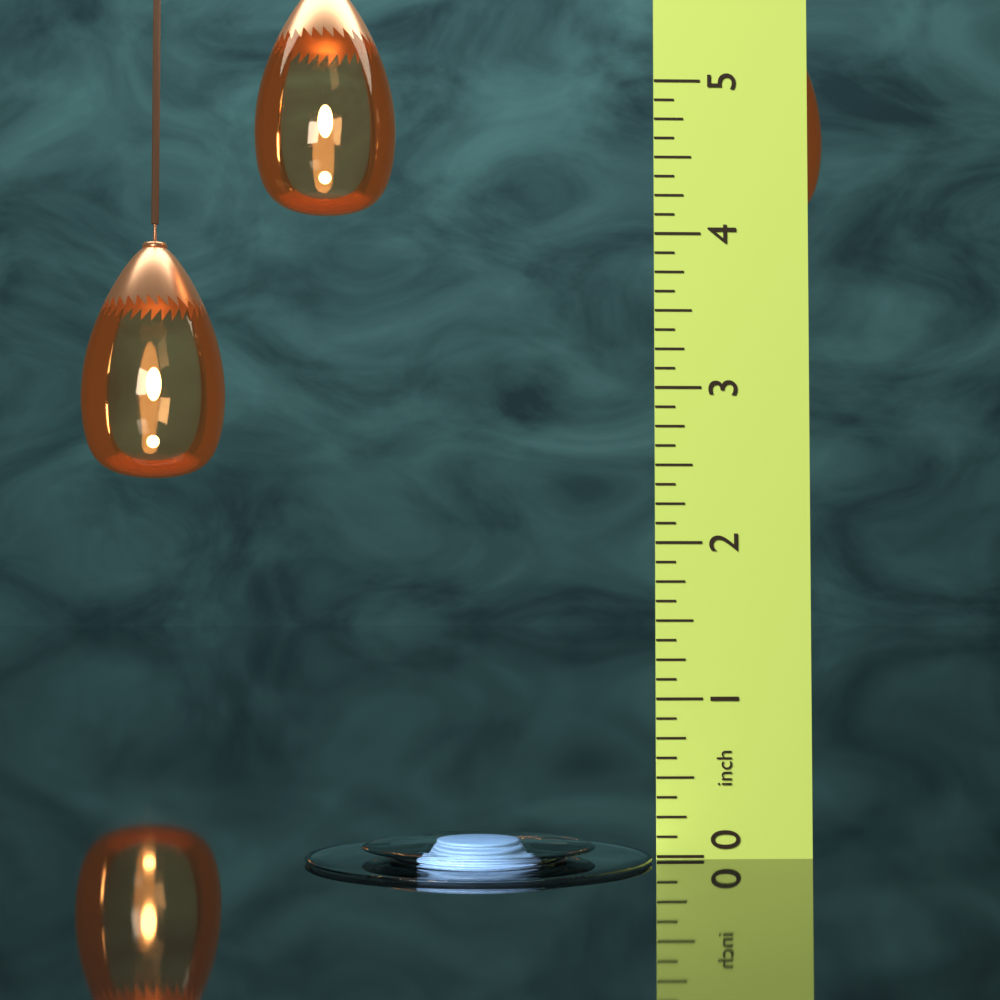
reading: 0.125 in
